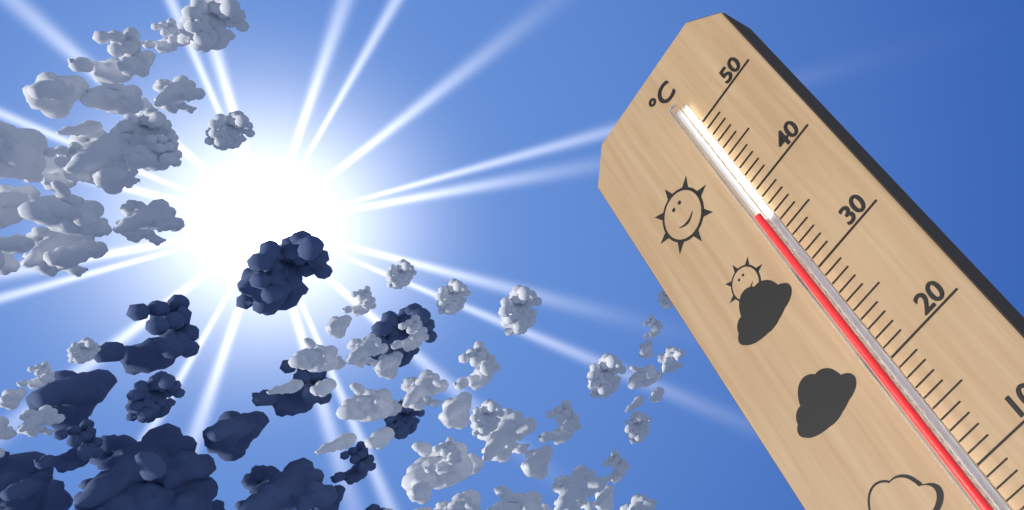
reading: 37 °C
